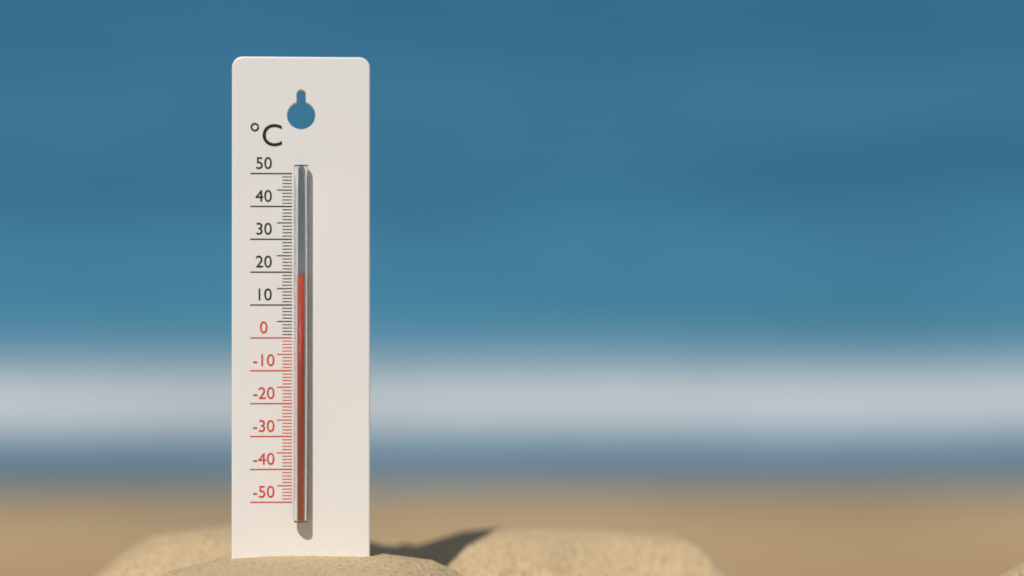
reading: 19 °C
